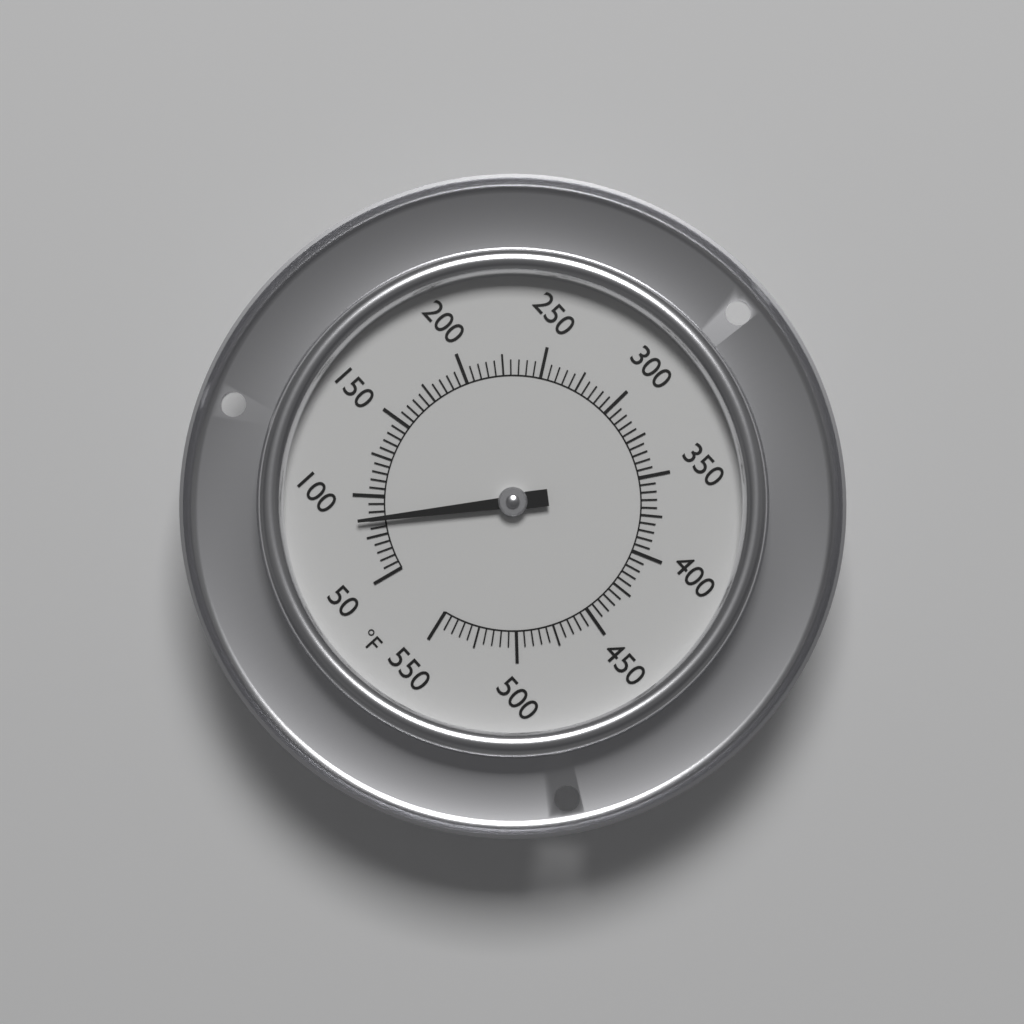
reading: 85 °F
